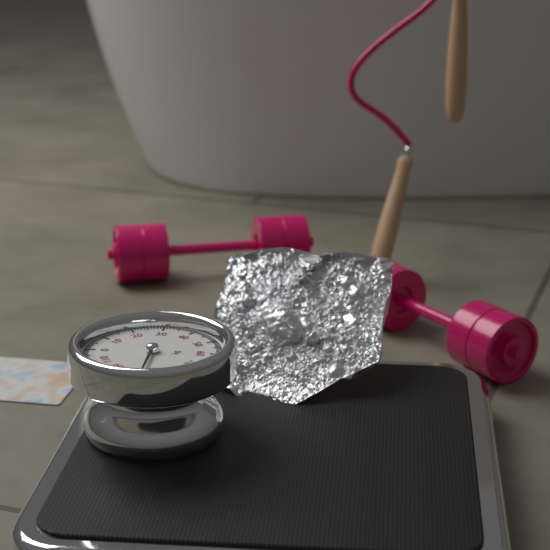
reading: 90 kg
